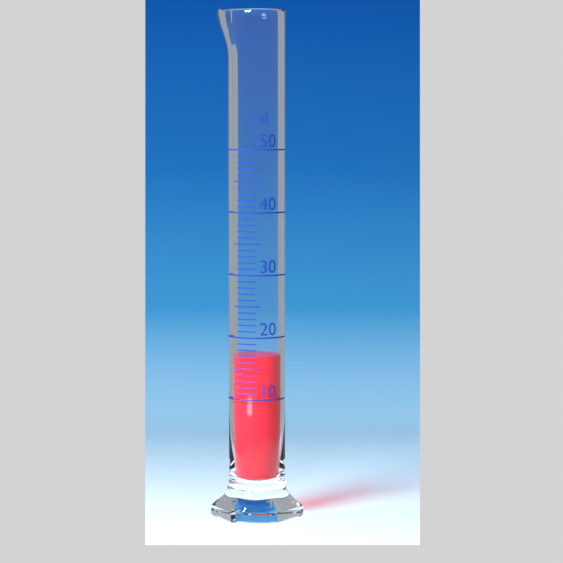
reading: 17 ml
